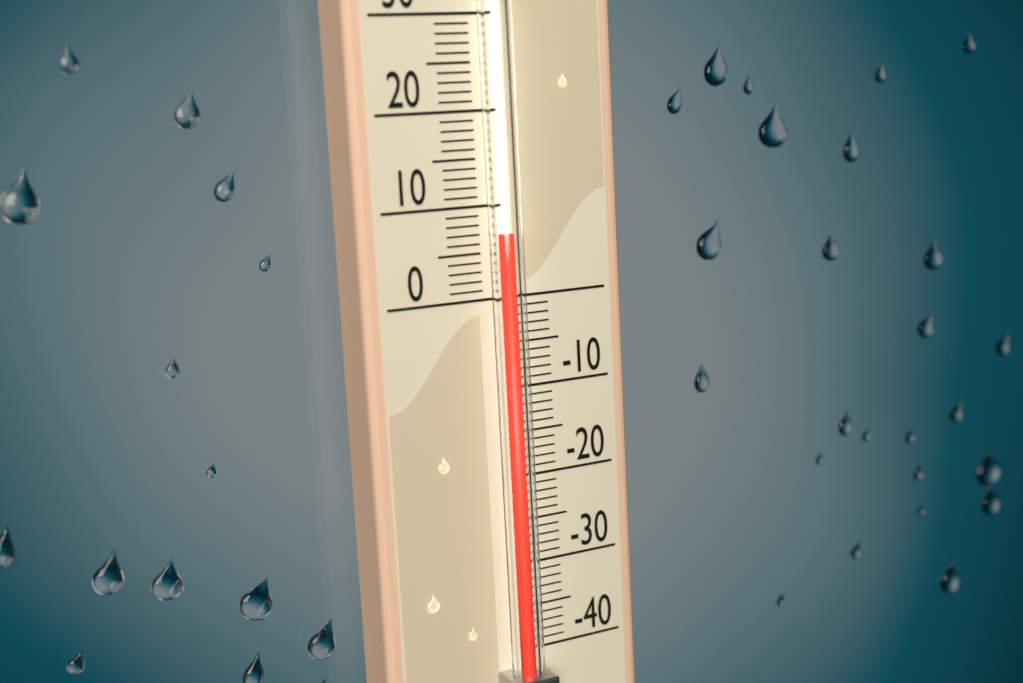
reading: 7 (no unit)
